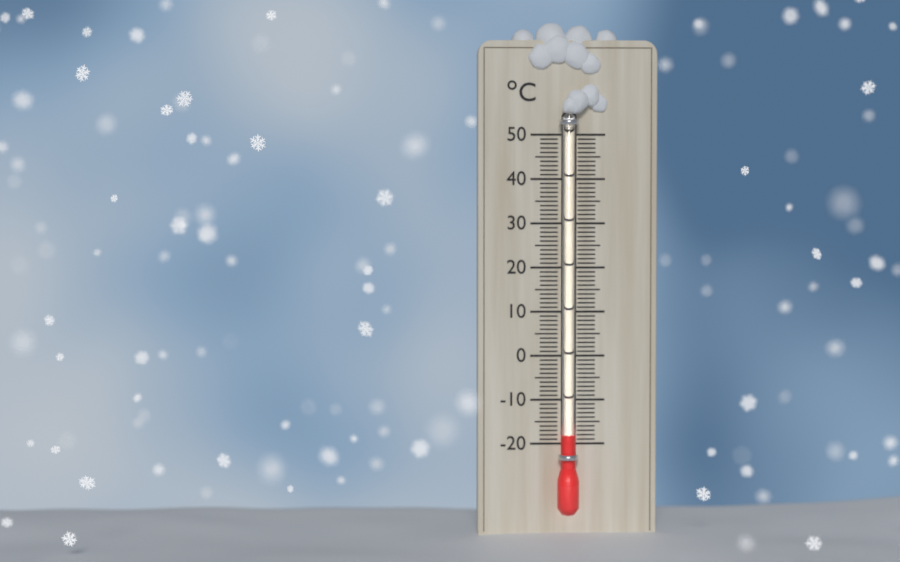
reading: -18 °C
